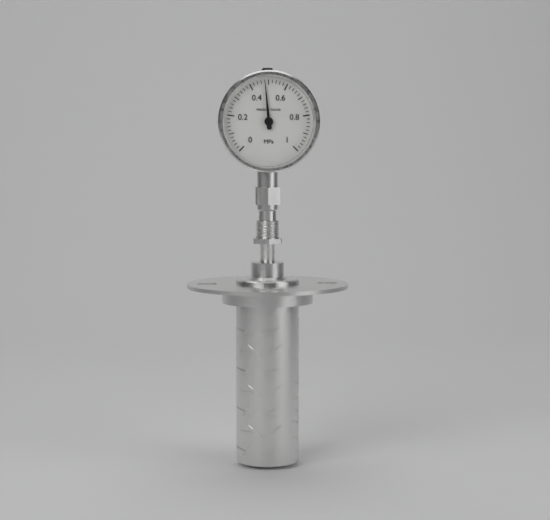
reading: 0.48 MPa
